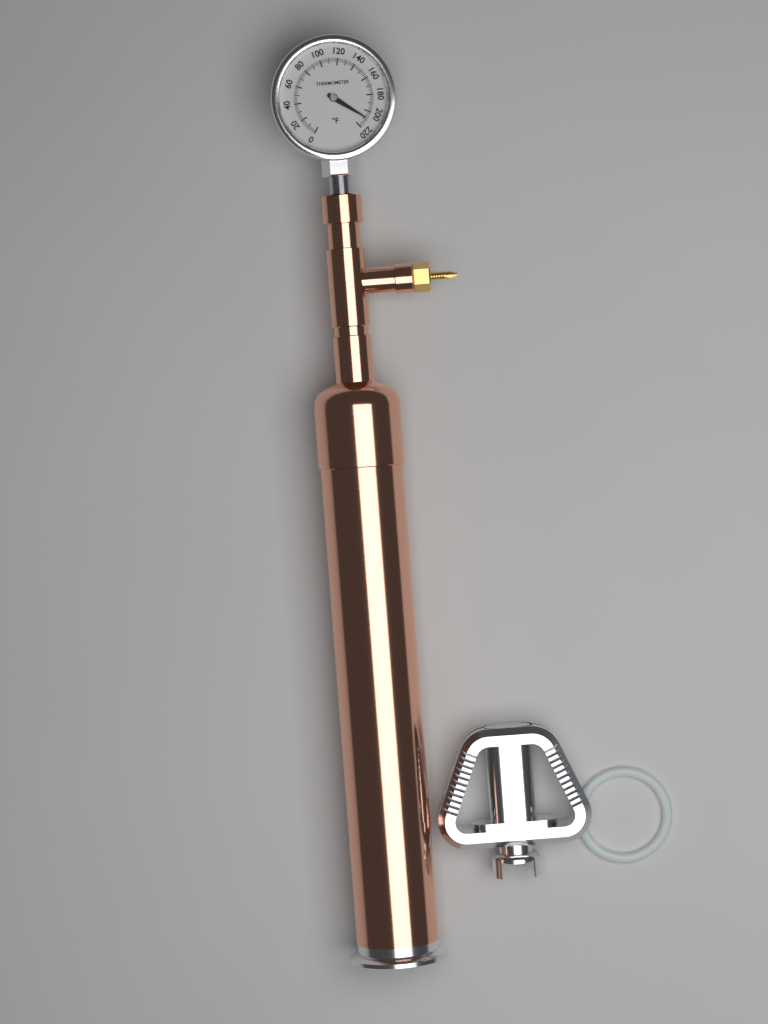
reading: 208 °F
